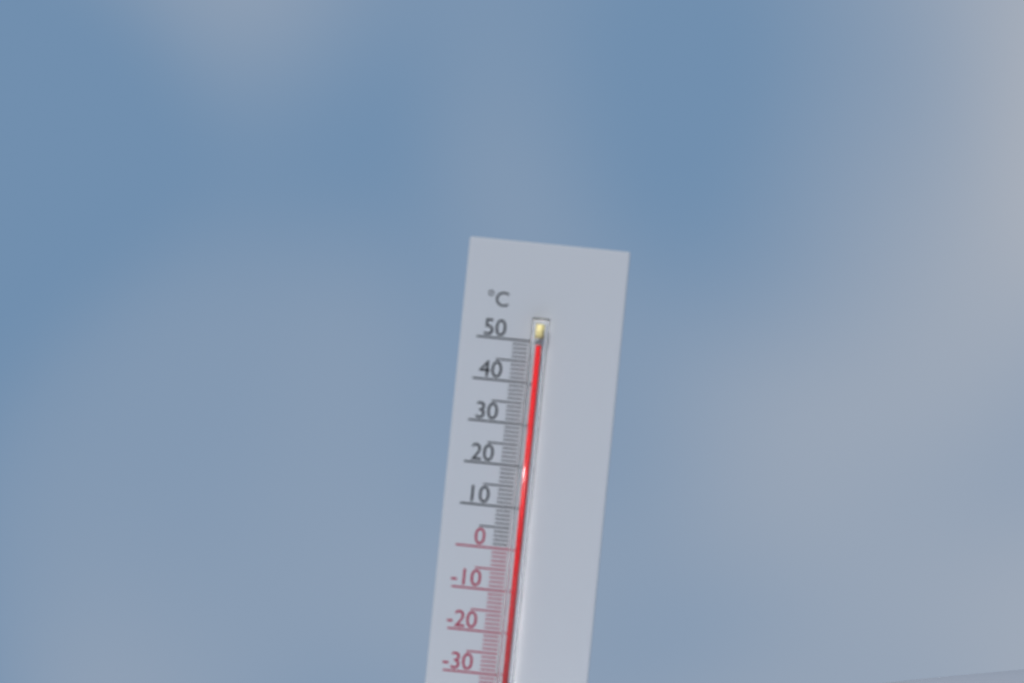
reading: 49 °C
